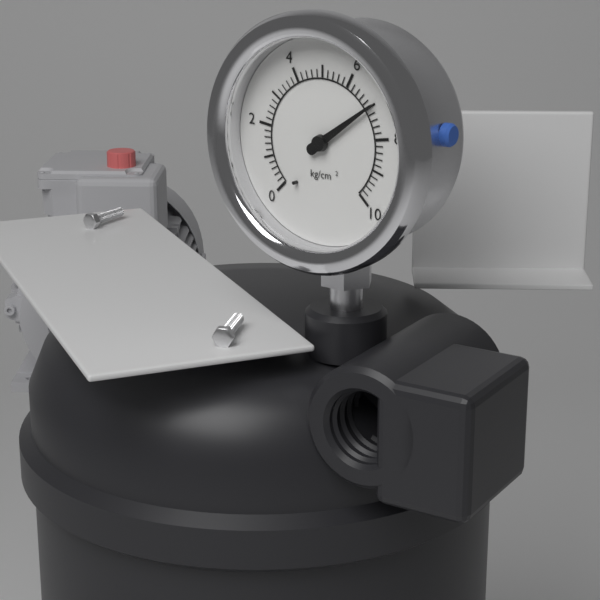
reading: 7.0 kg/cm²
